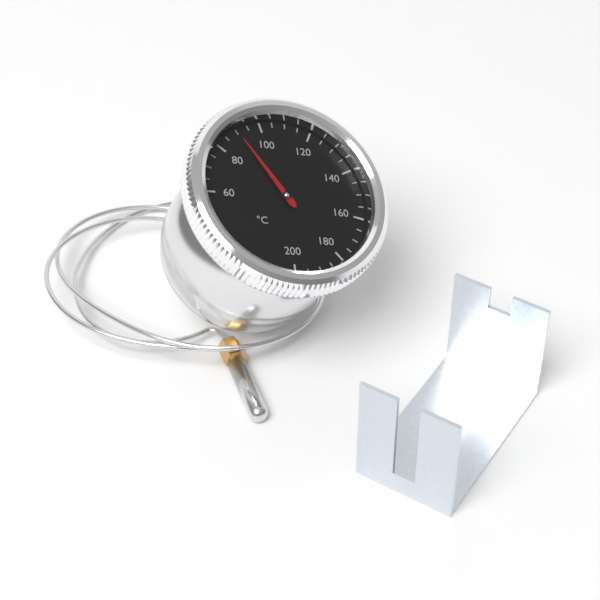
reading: 90 °C
